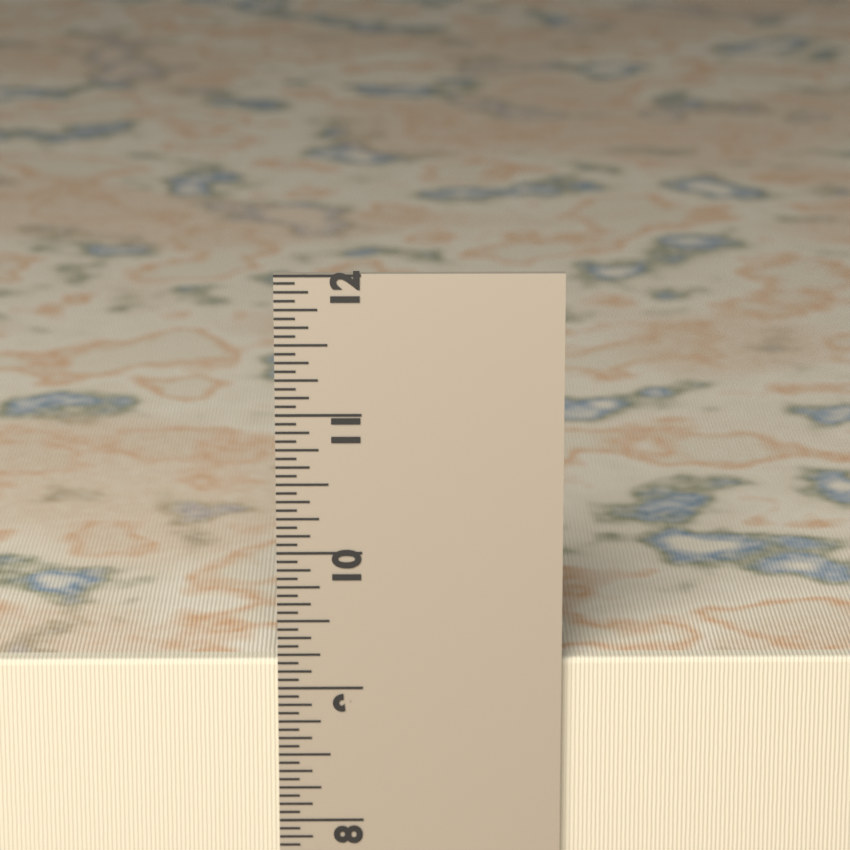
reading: 9.1875 in
